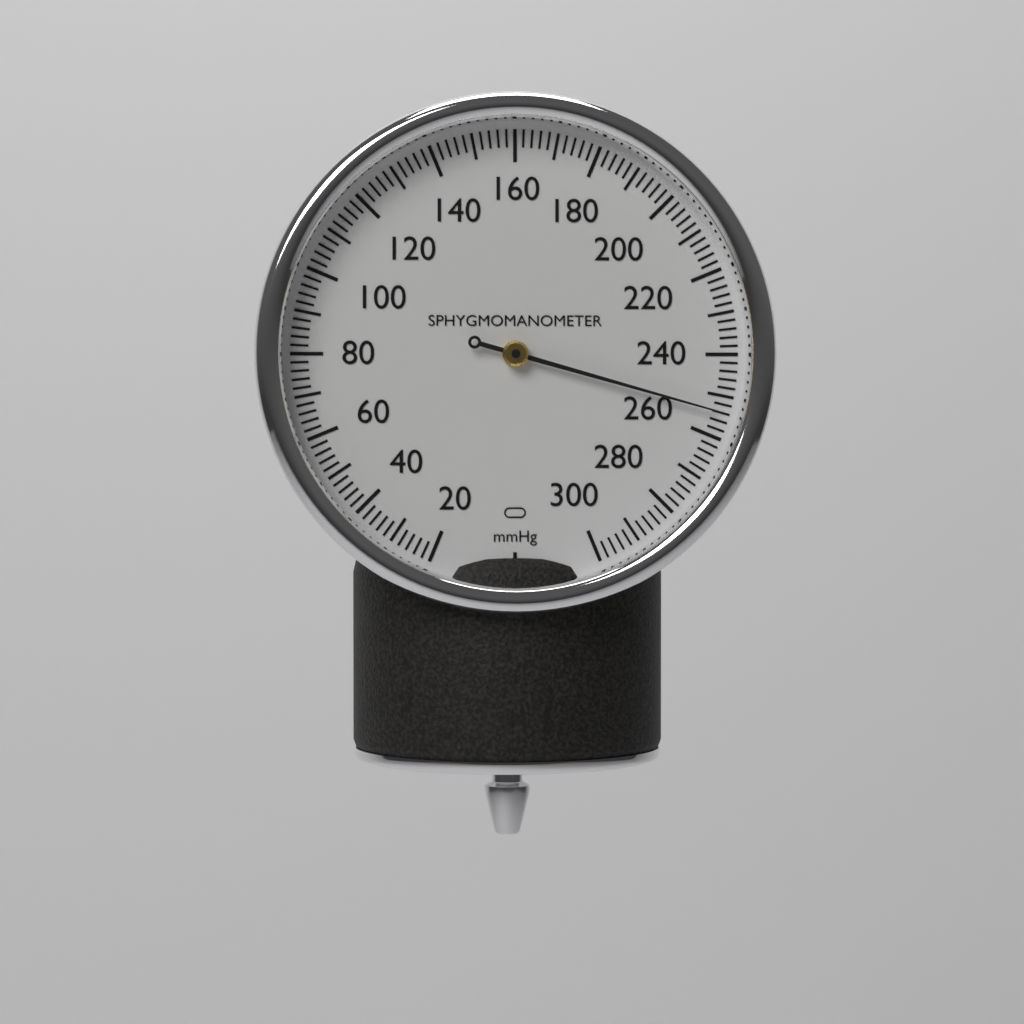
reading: 254 mmHg
